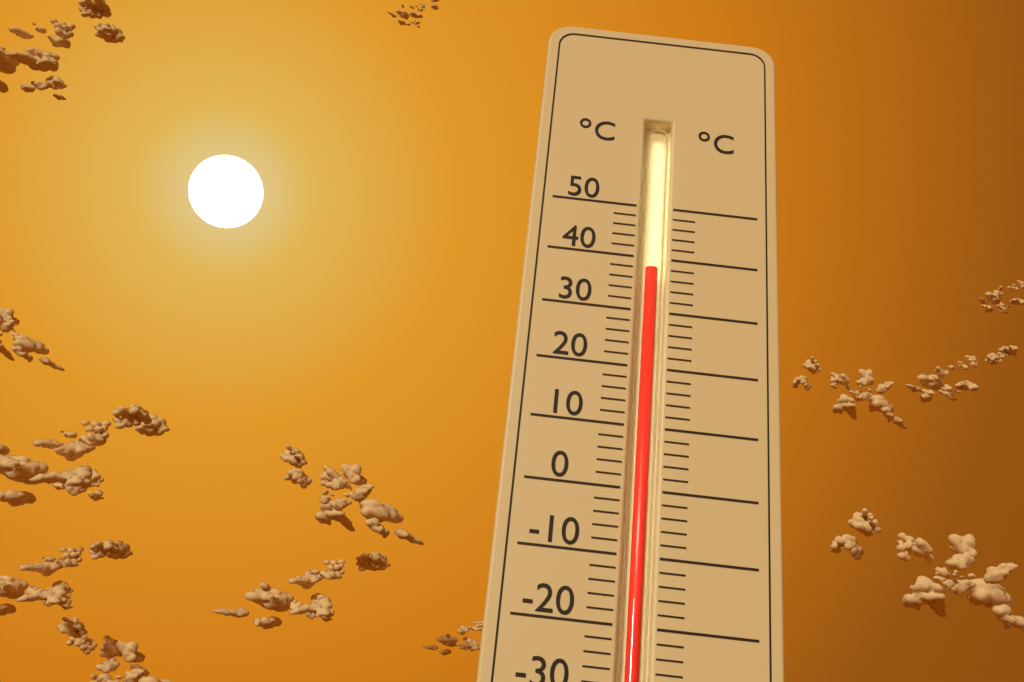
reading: 38 °C
